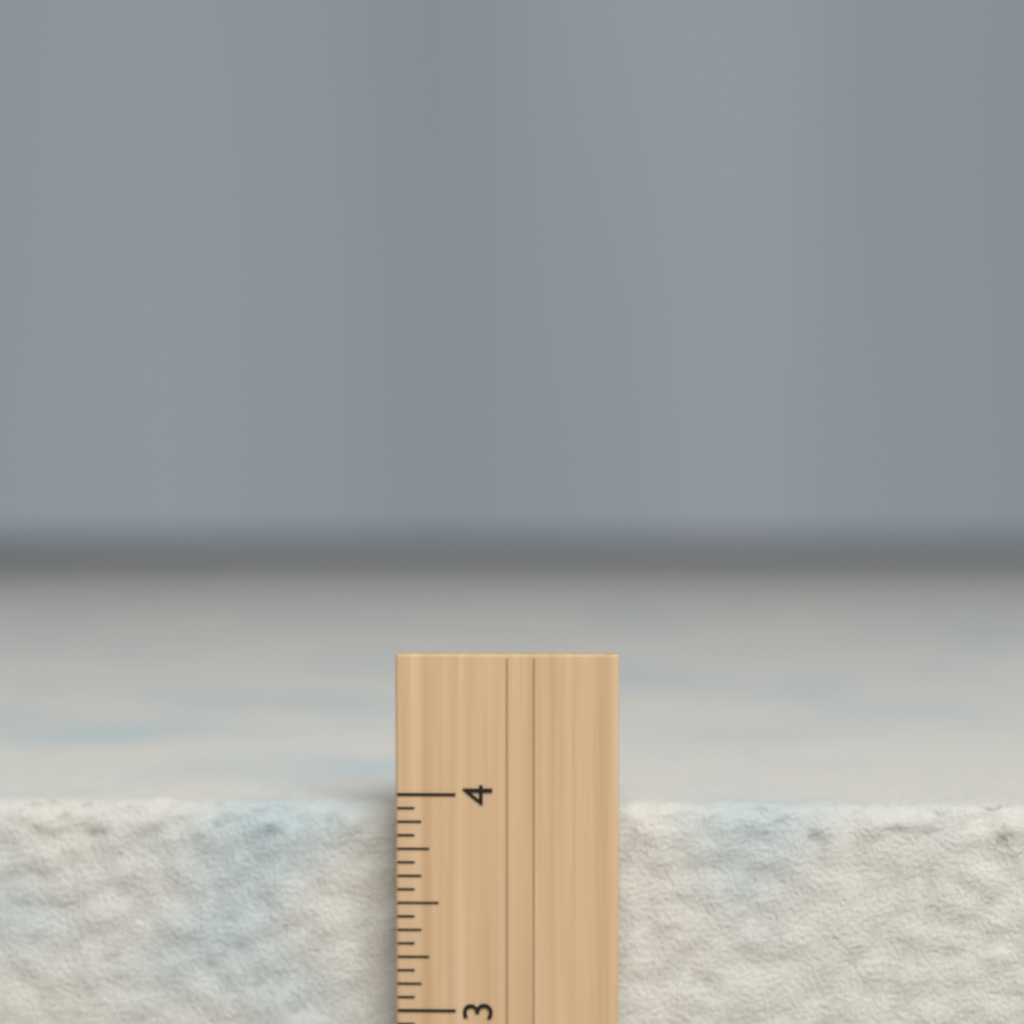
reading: 3.9375 inch
